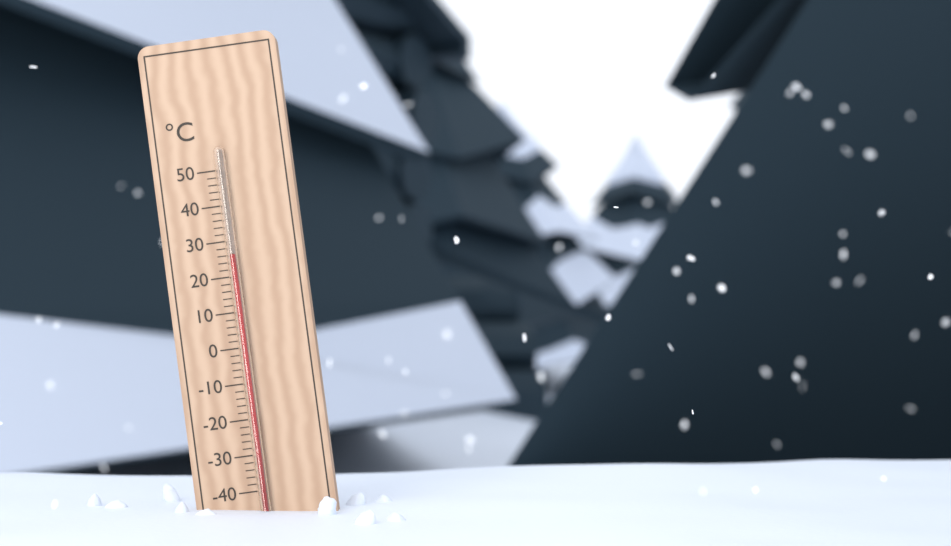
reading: 26 °C
